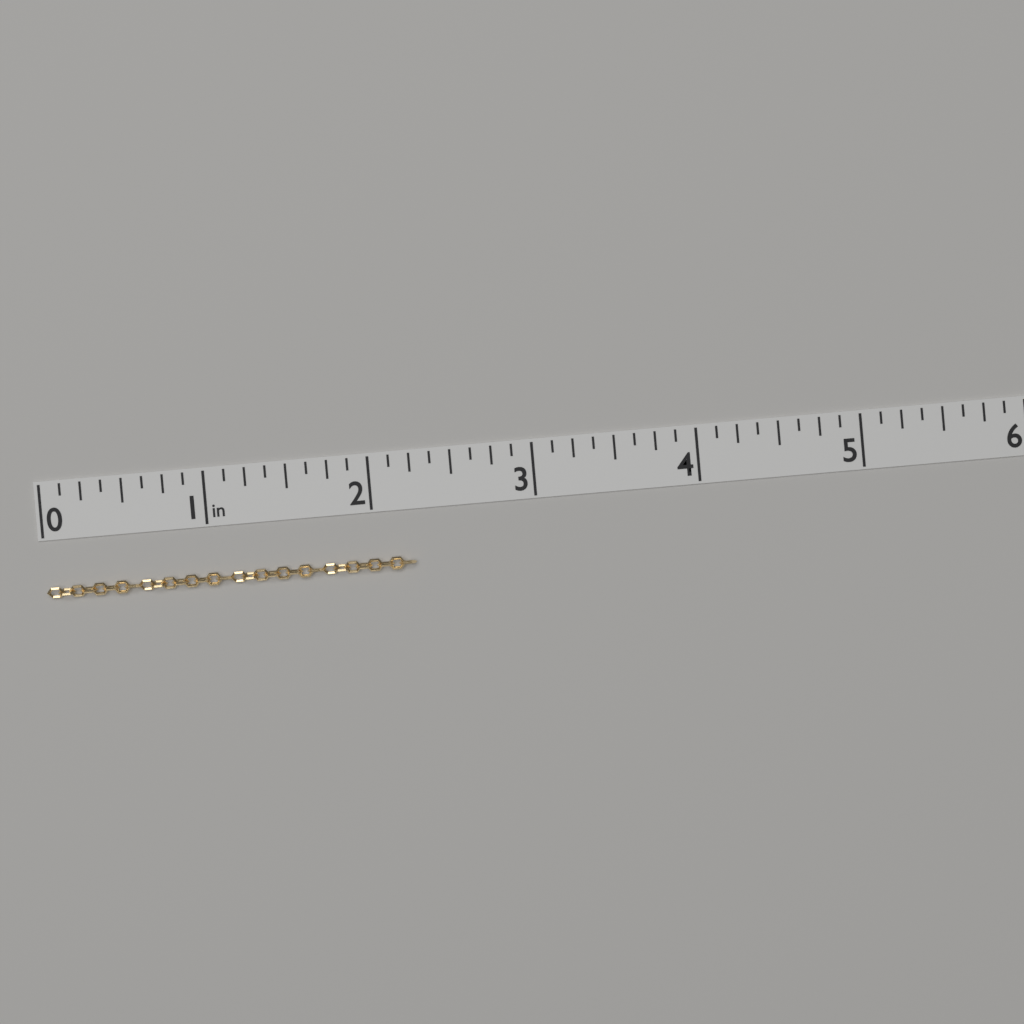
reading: 2.250 in
